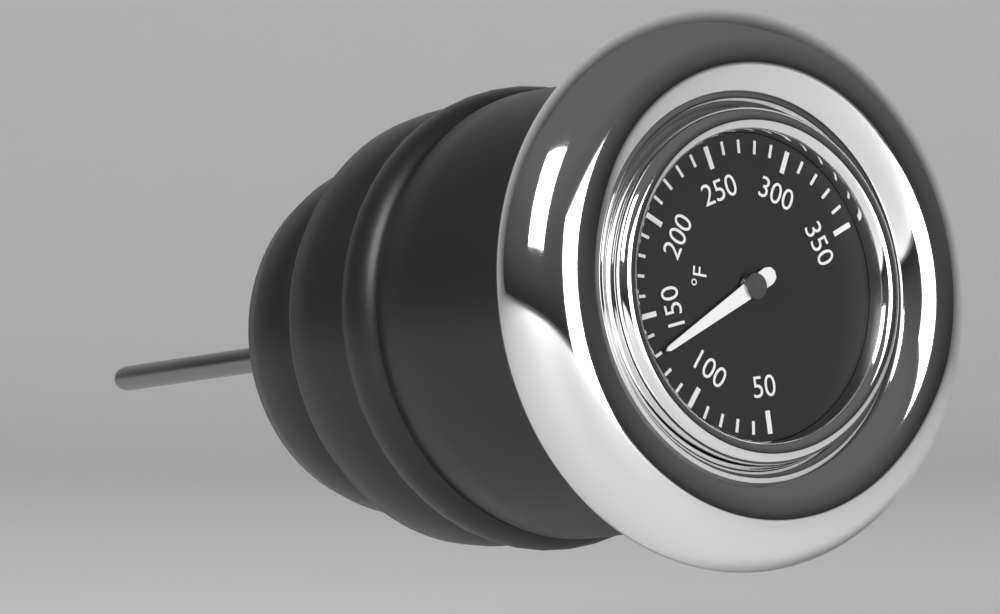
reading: 130 °F
